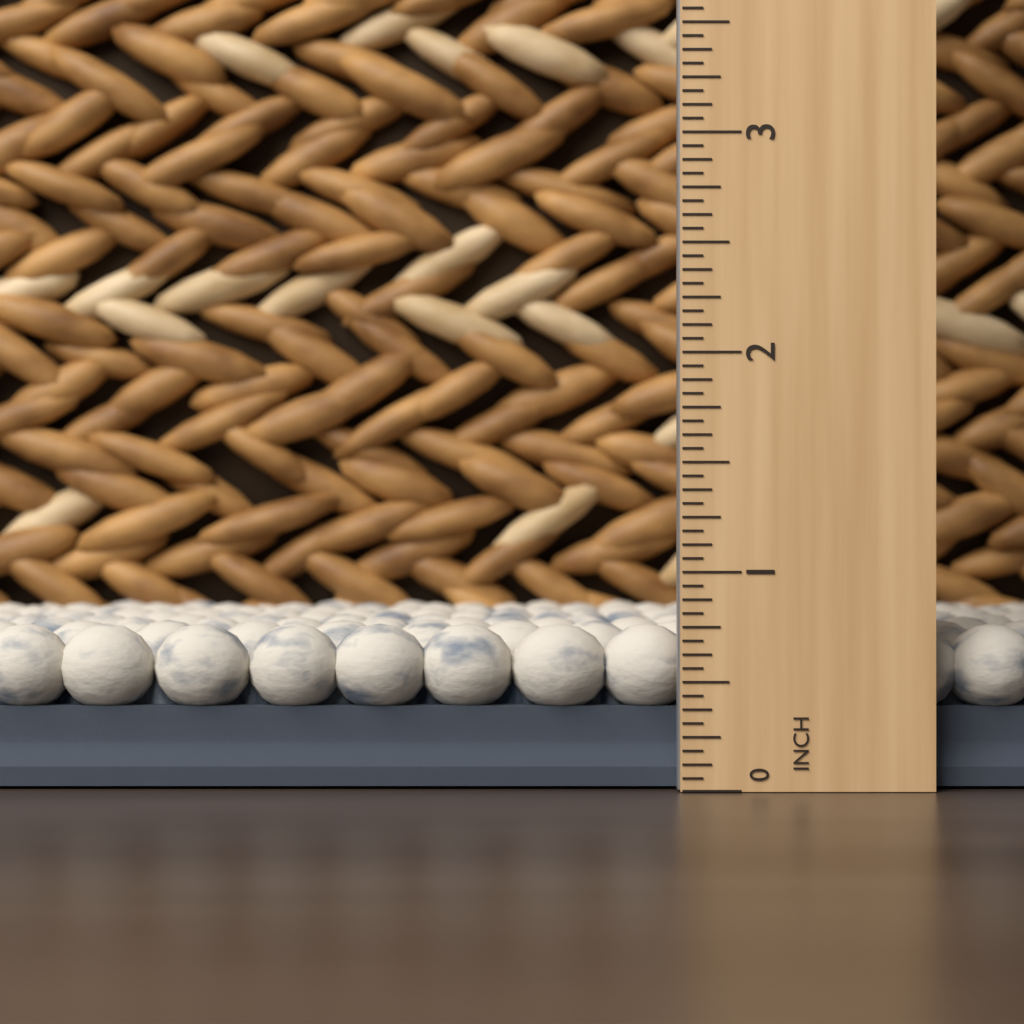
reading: 0.7500 in
